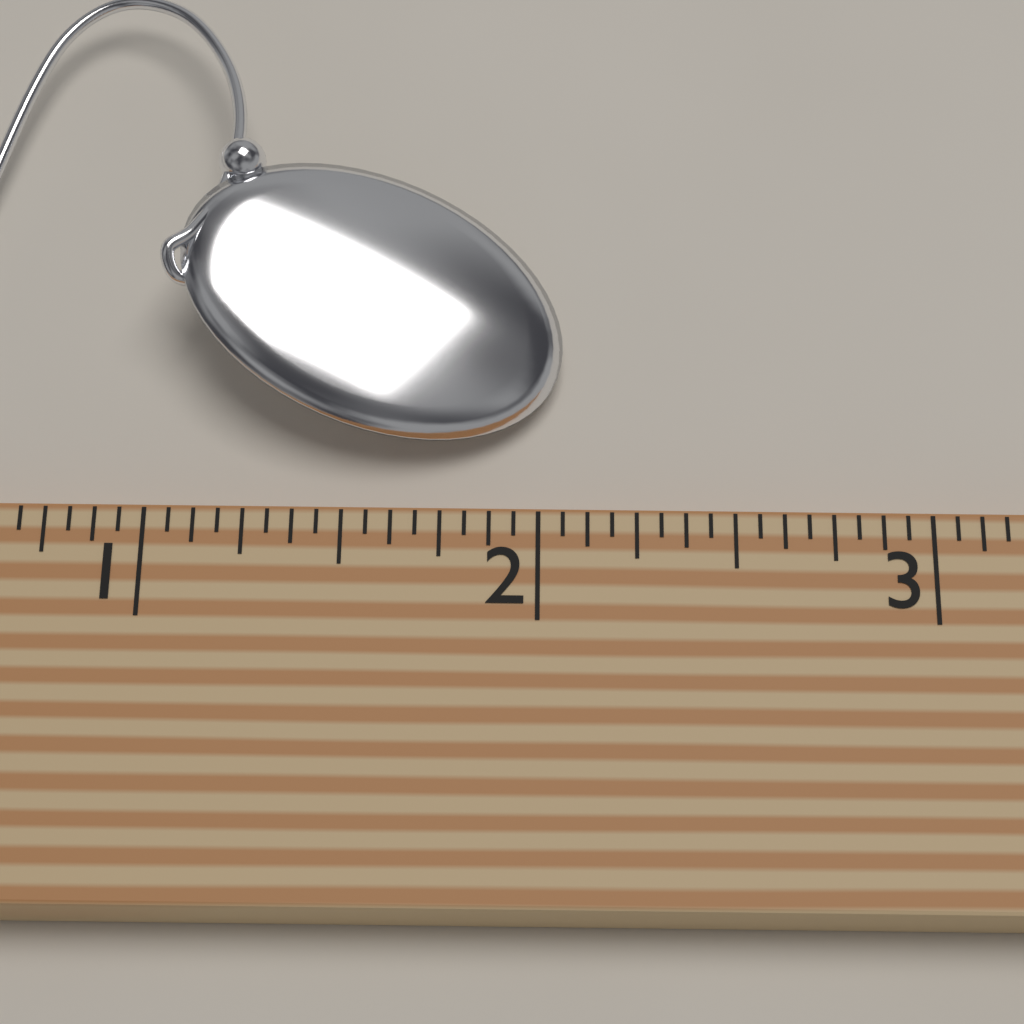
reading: 2.0625 (no unit)
